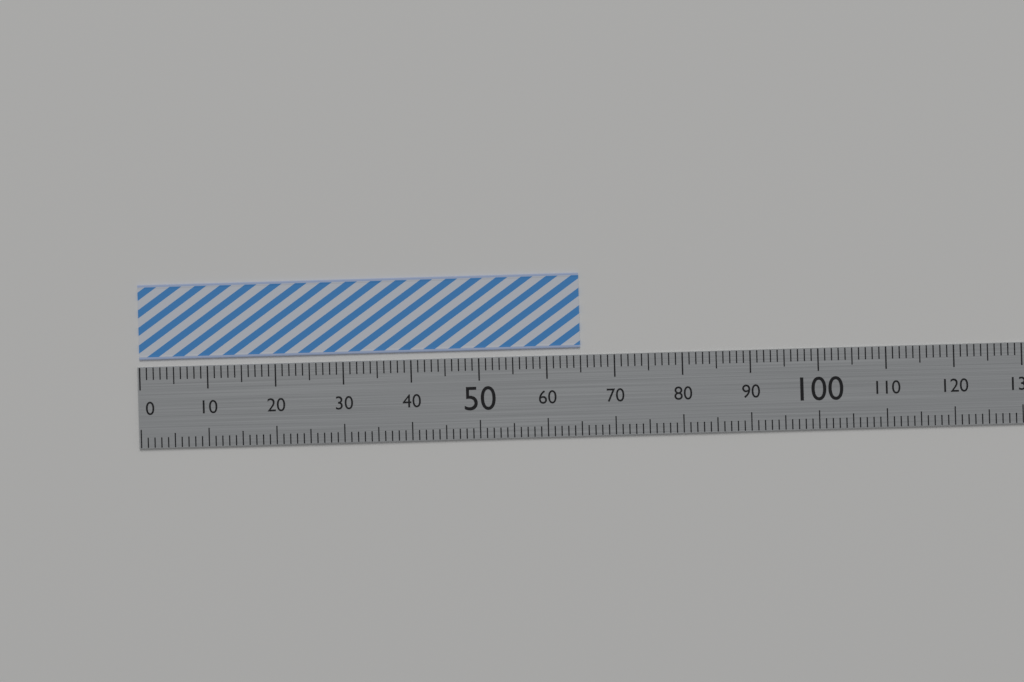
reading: 65 (no unit)
